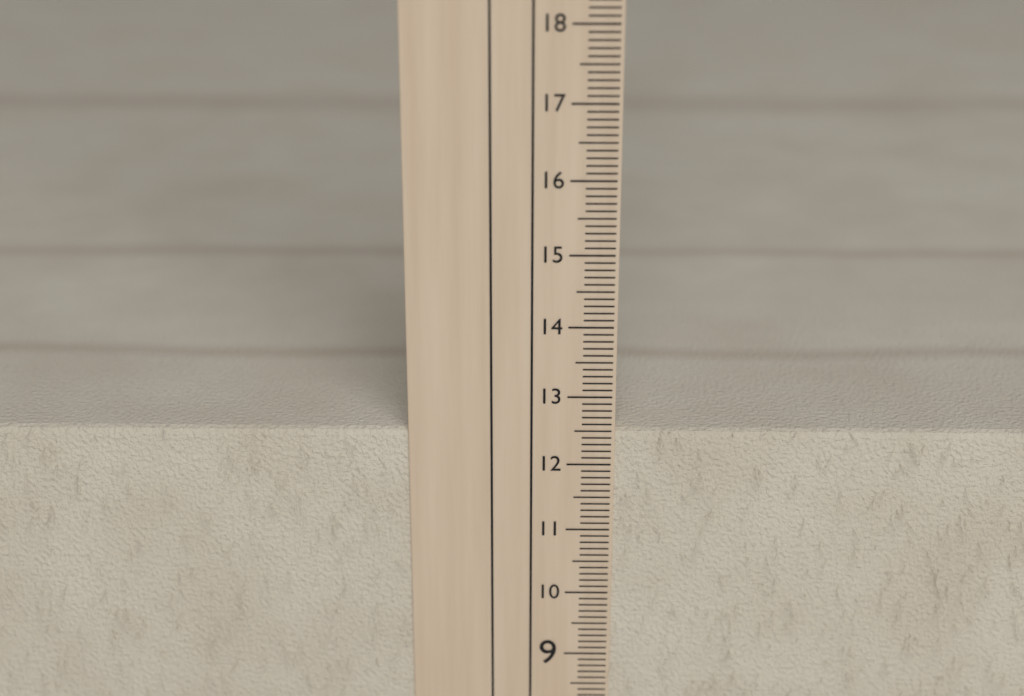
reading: 12.5 cm
